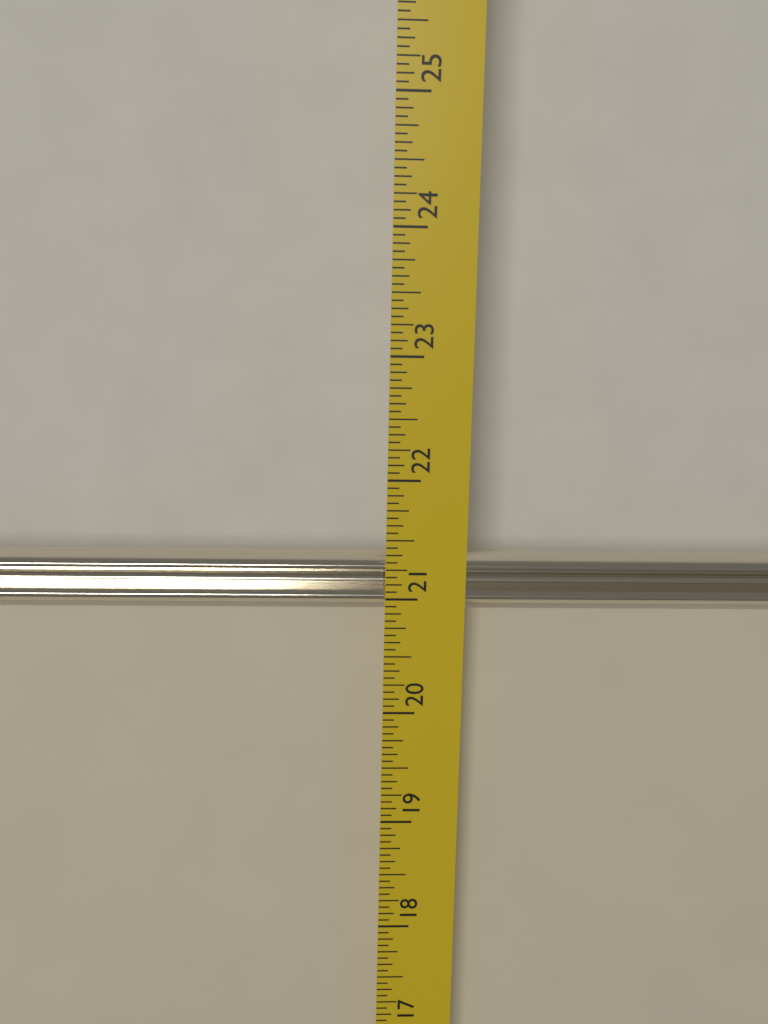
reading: 20.7500 in
